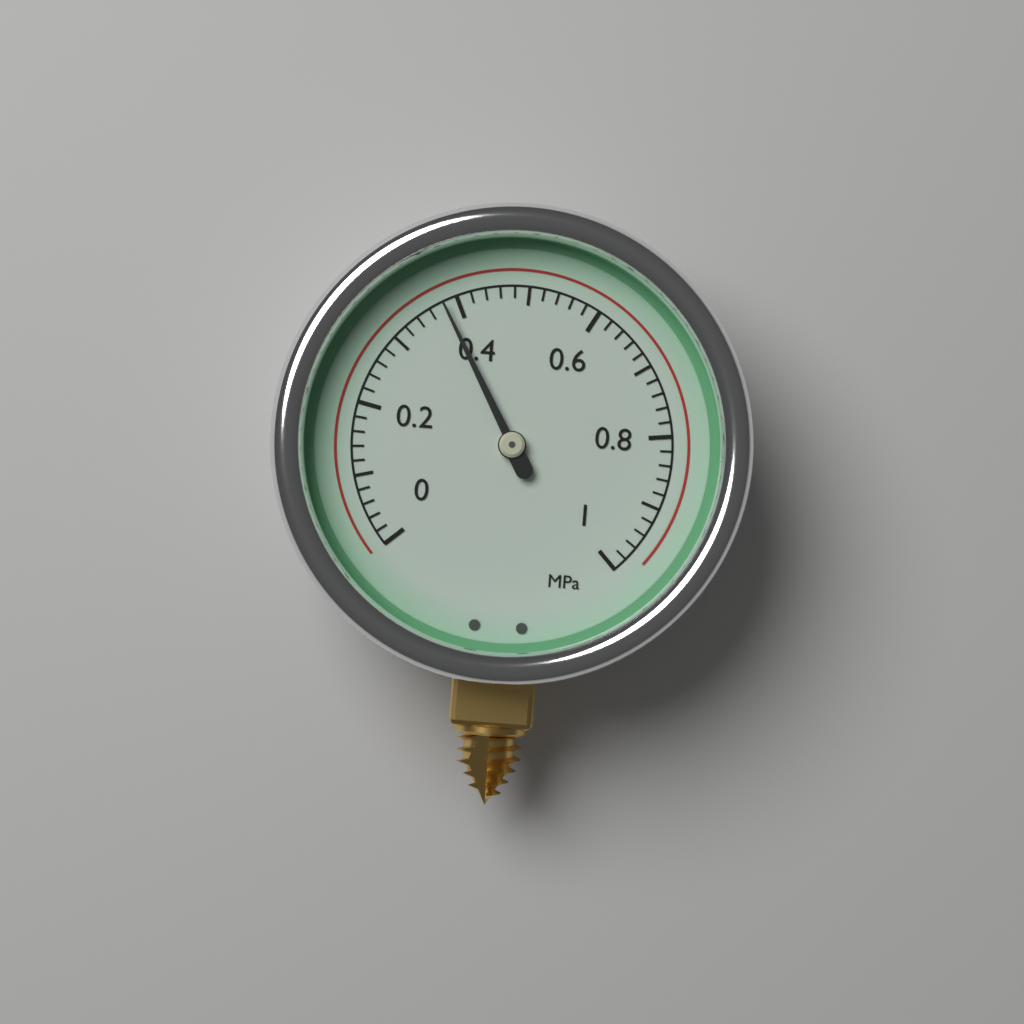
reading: 0.38 MPa
